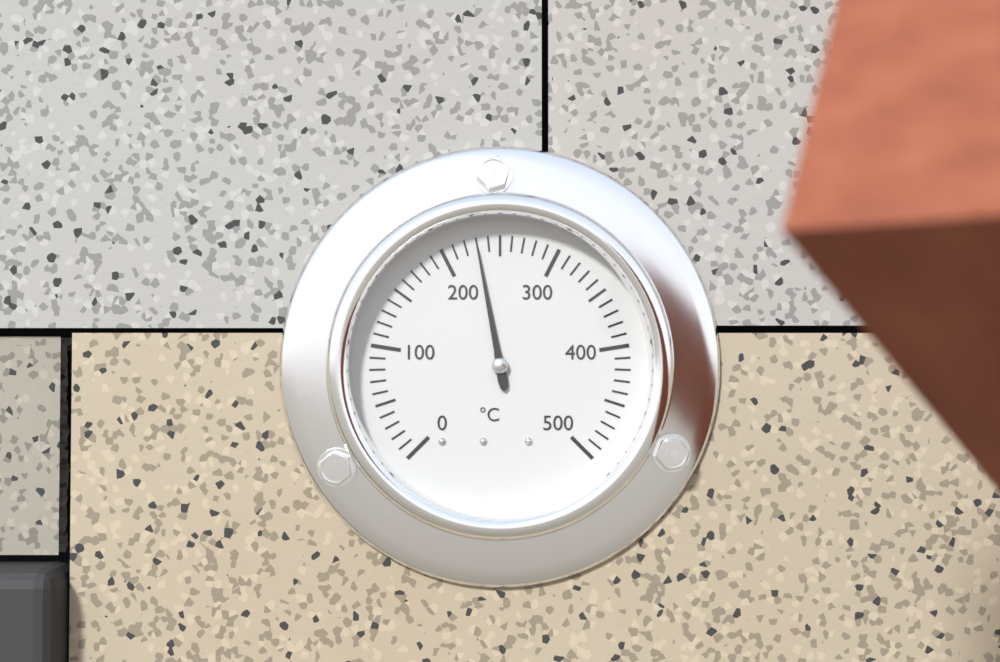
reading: 230 °C
